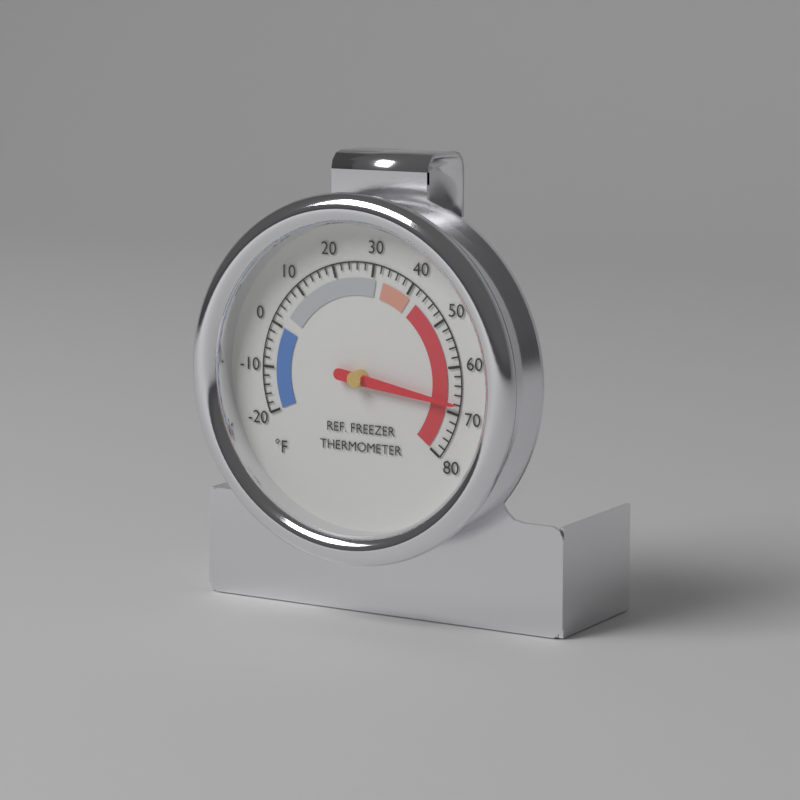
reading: 68 °F
